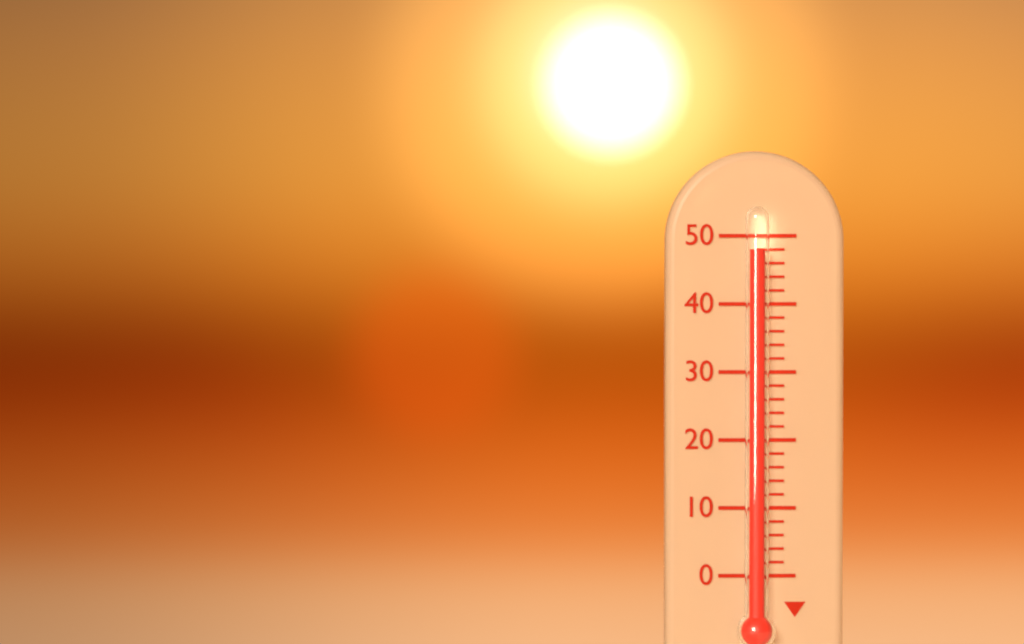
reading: 48 (no unit)
